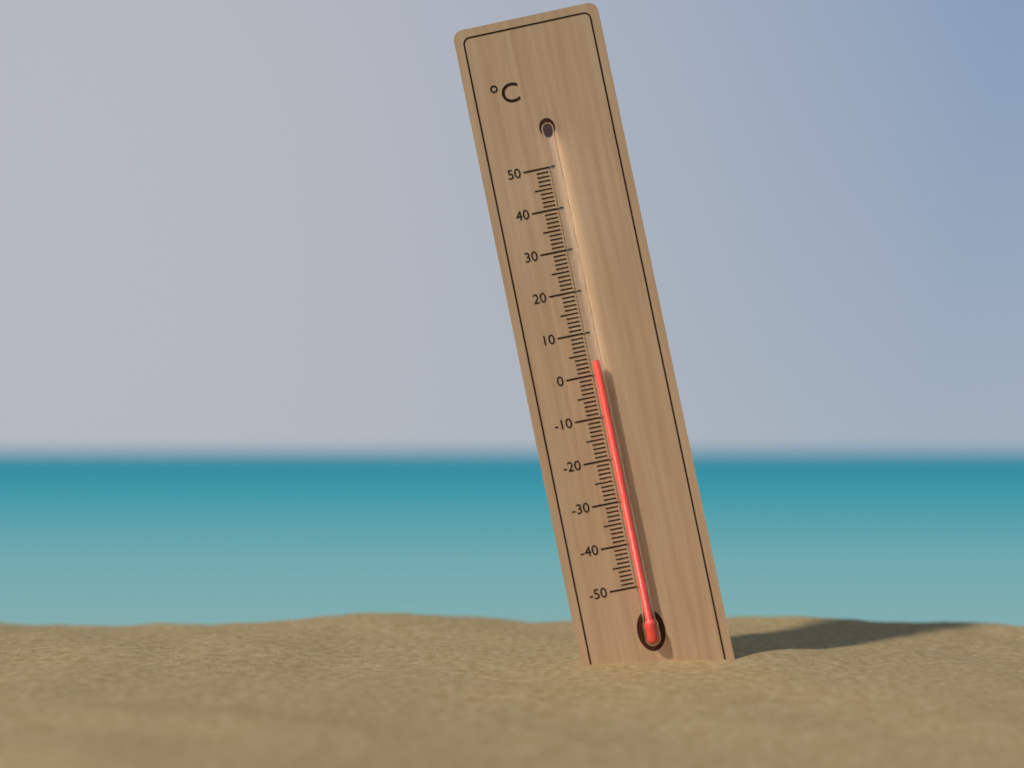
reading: 3 °C
